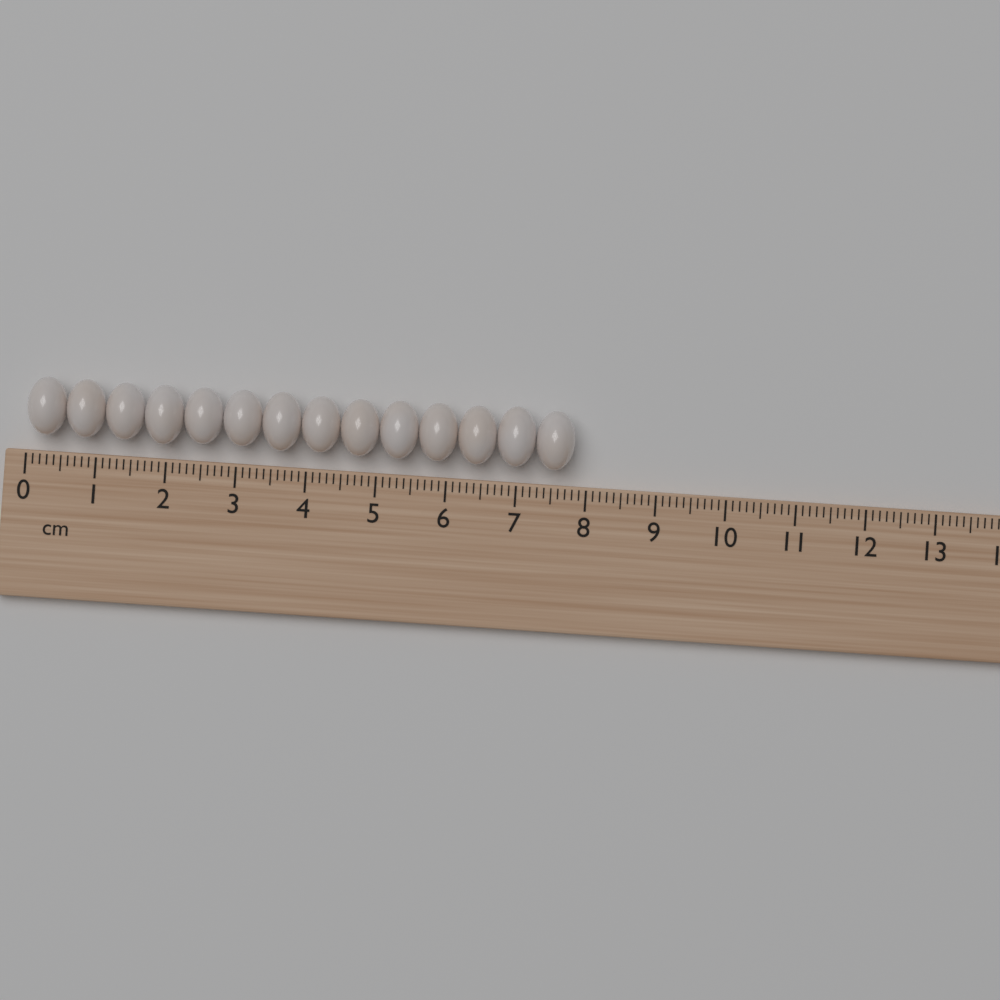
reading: 7.8 cm
